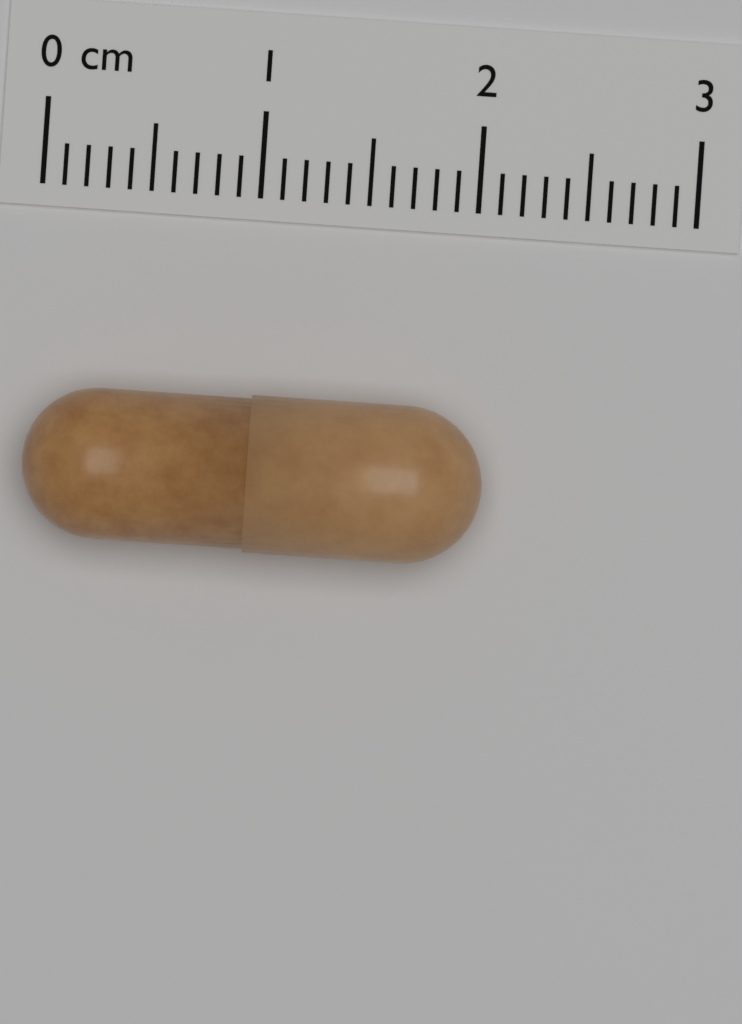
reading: 2.1 cm
